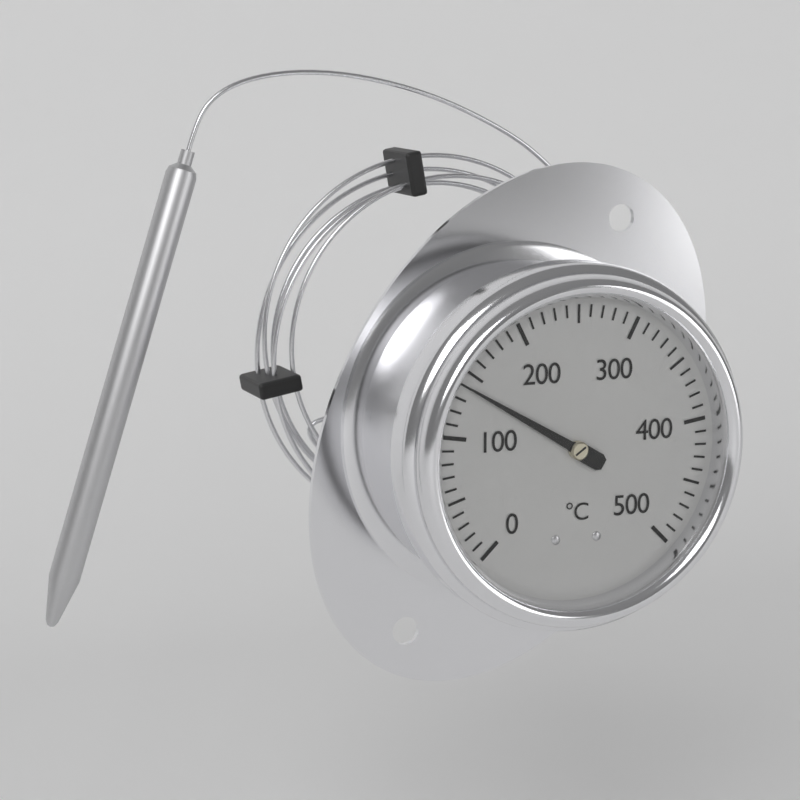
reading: 140 °C
